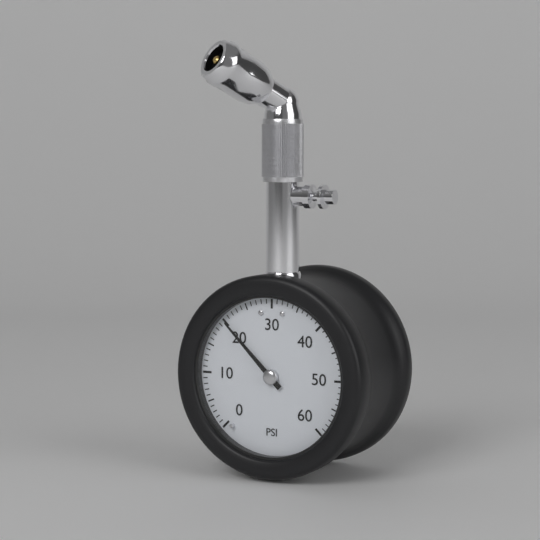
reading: 20 psi
